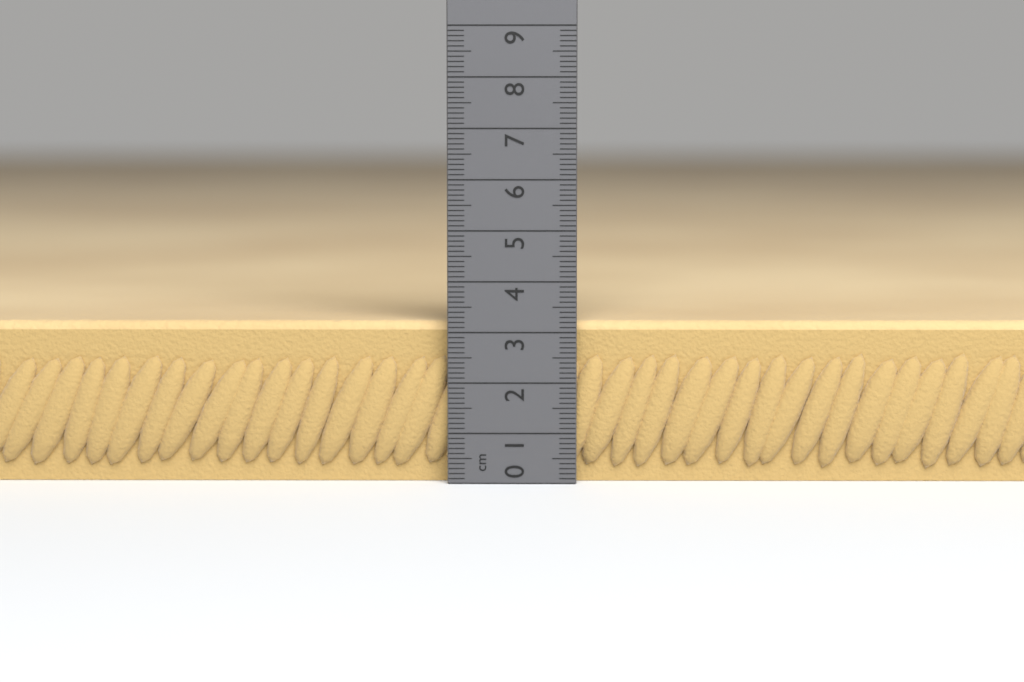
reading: 3.2 cm
